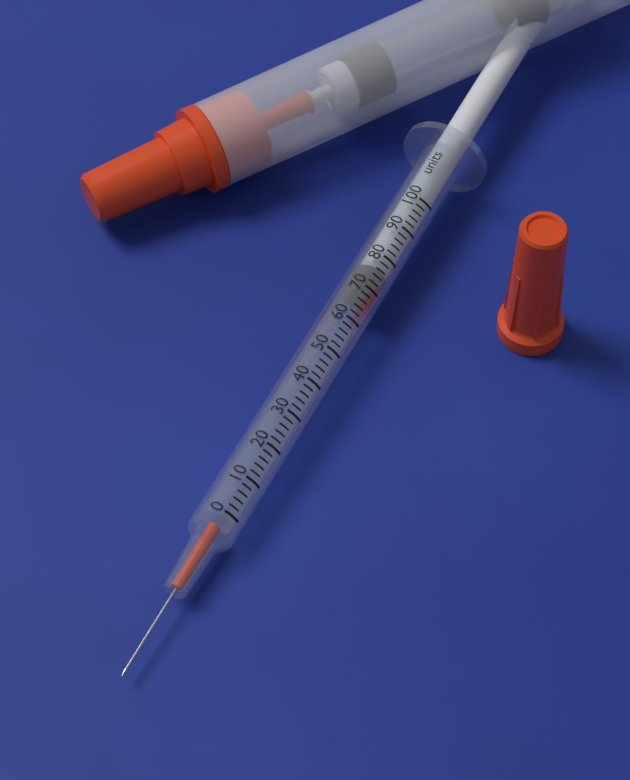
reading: 68 units
